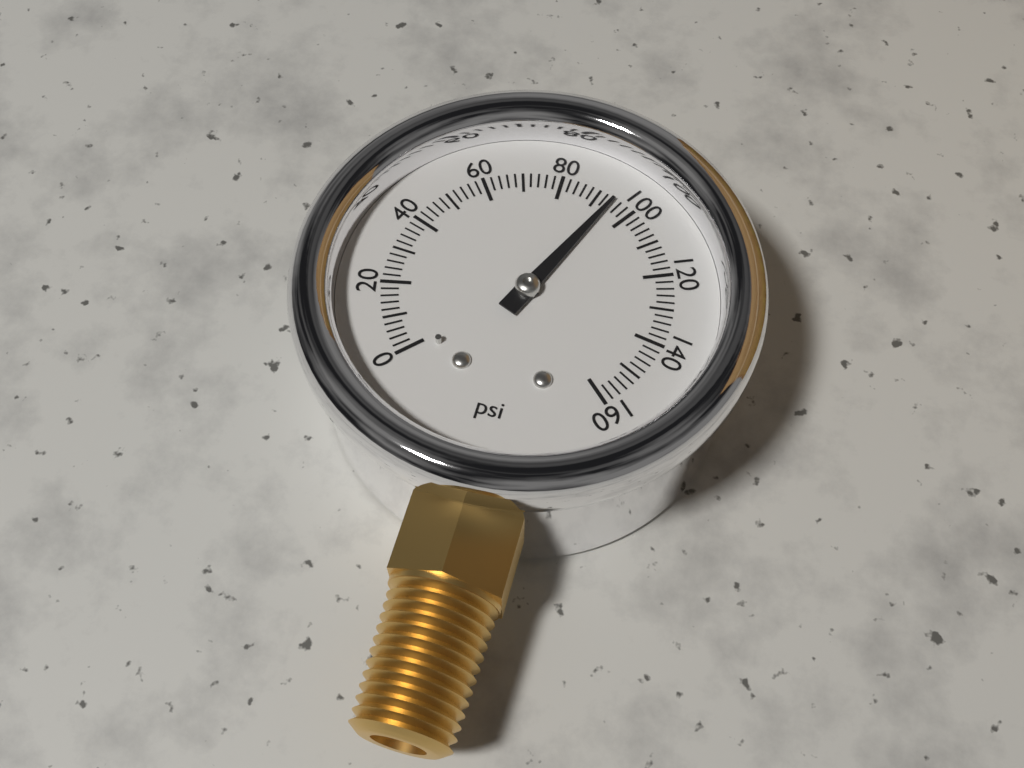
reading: 94 psi
